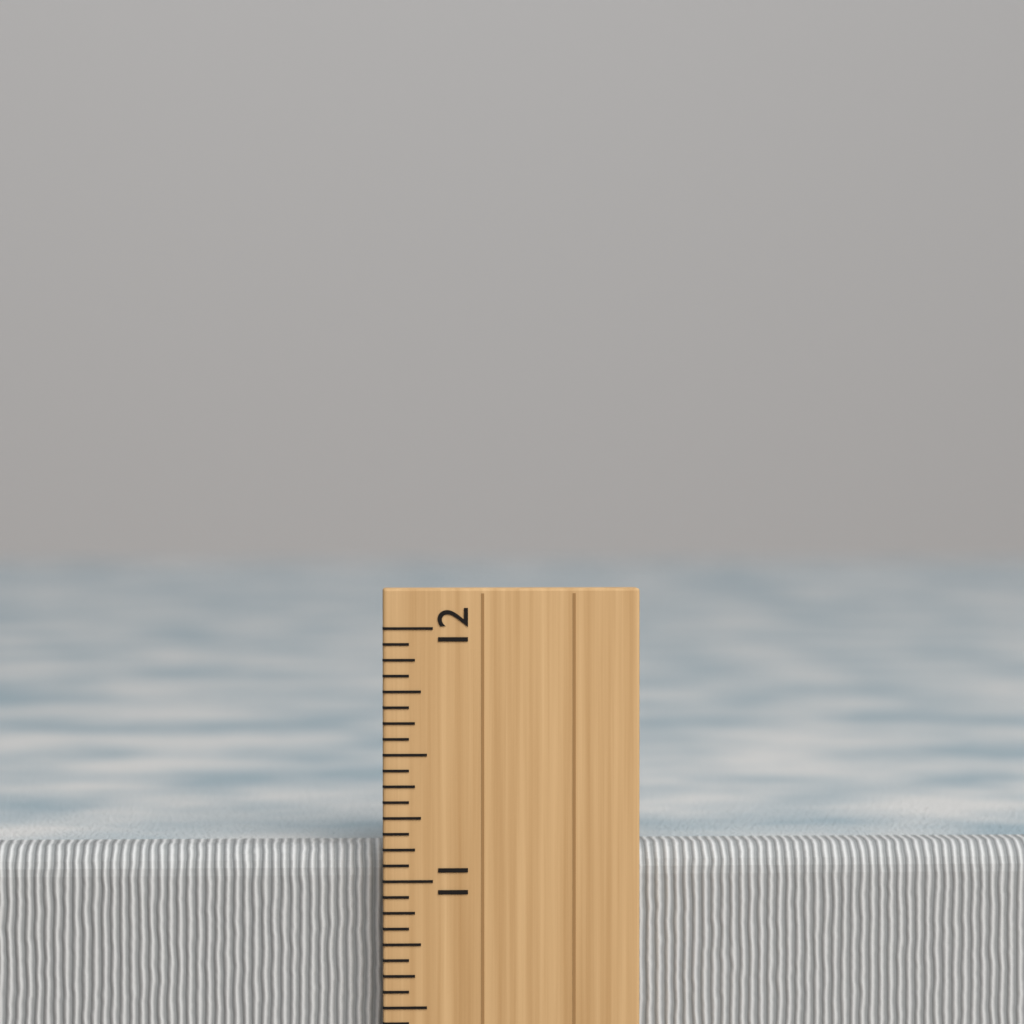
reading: 11.1250 inch
